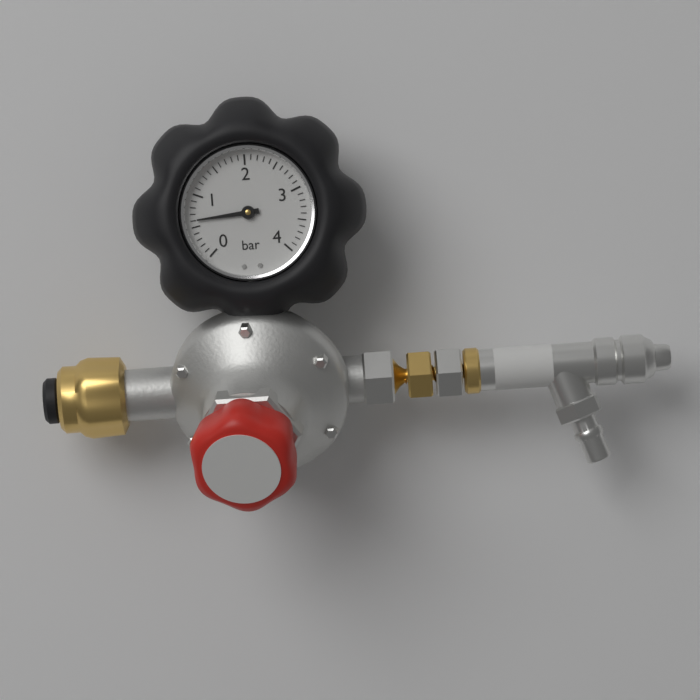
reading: 0.6 bar
